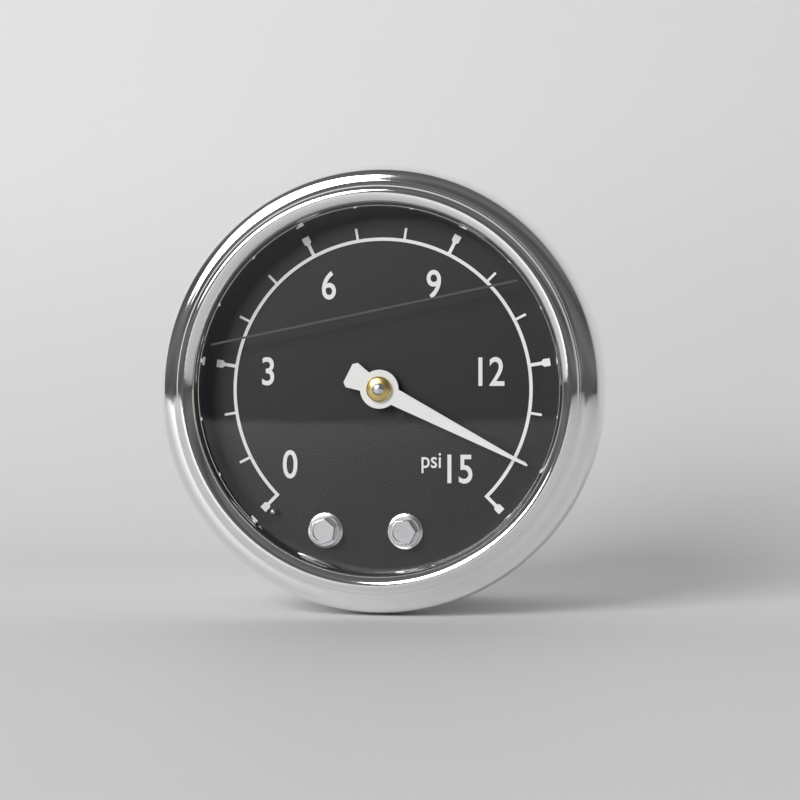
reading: 14 psi
